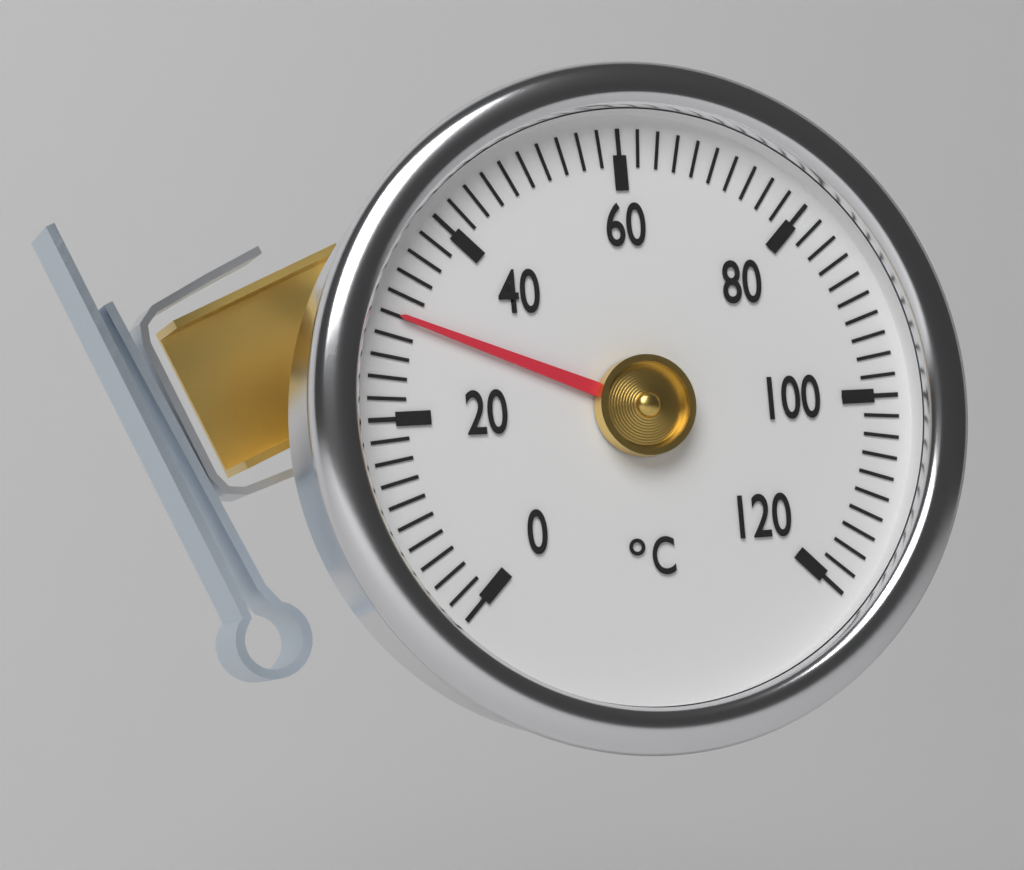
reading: 30 °C
